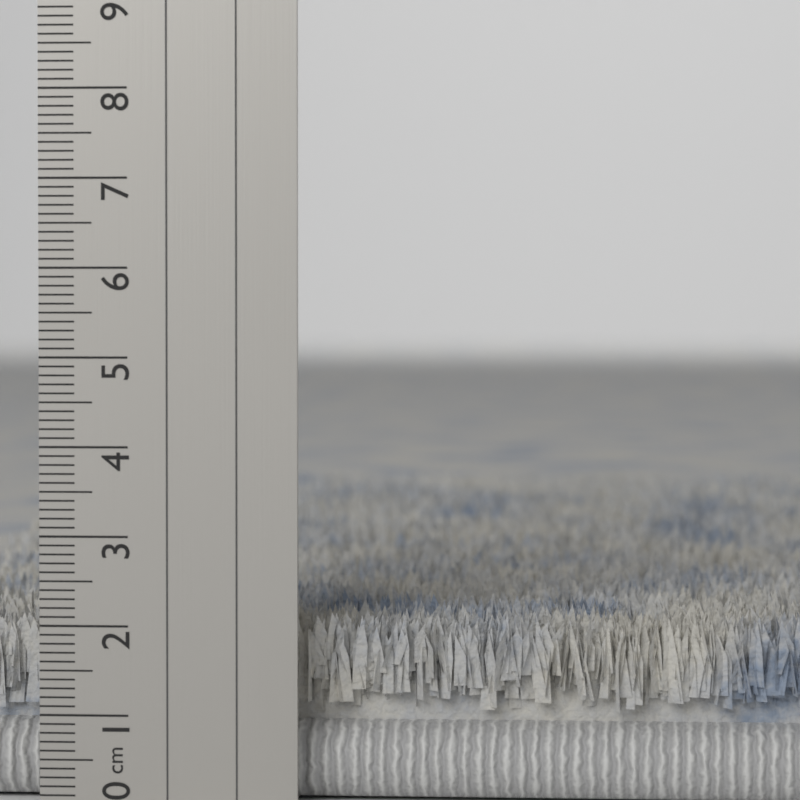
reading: 2.1 cm
